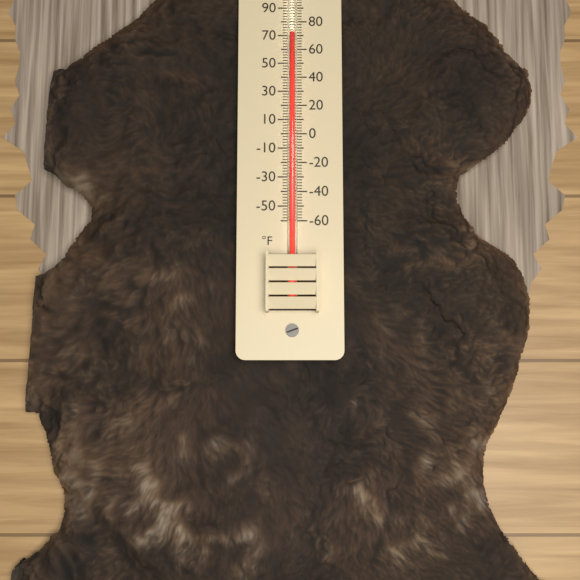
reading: 70 °F
